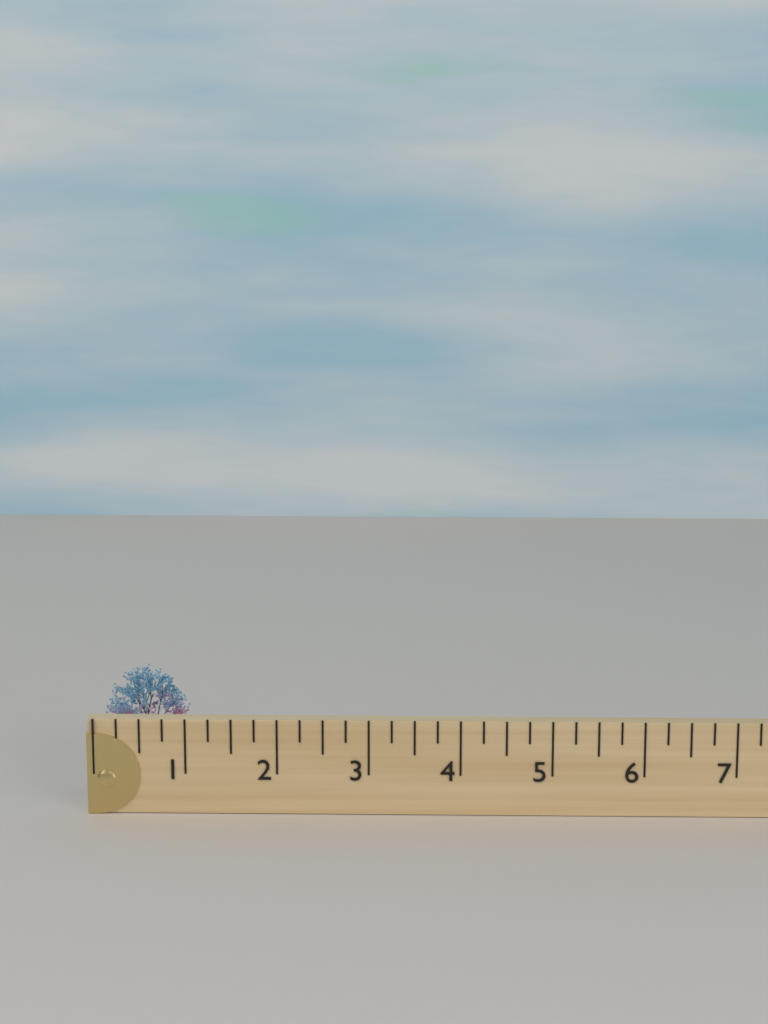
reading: 1.00 (no unit)
